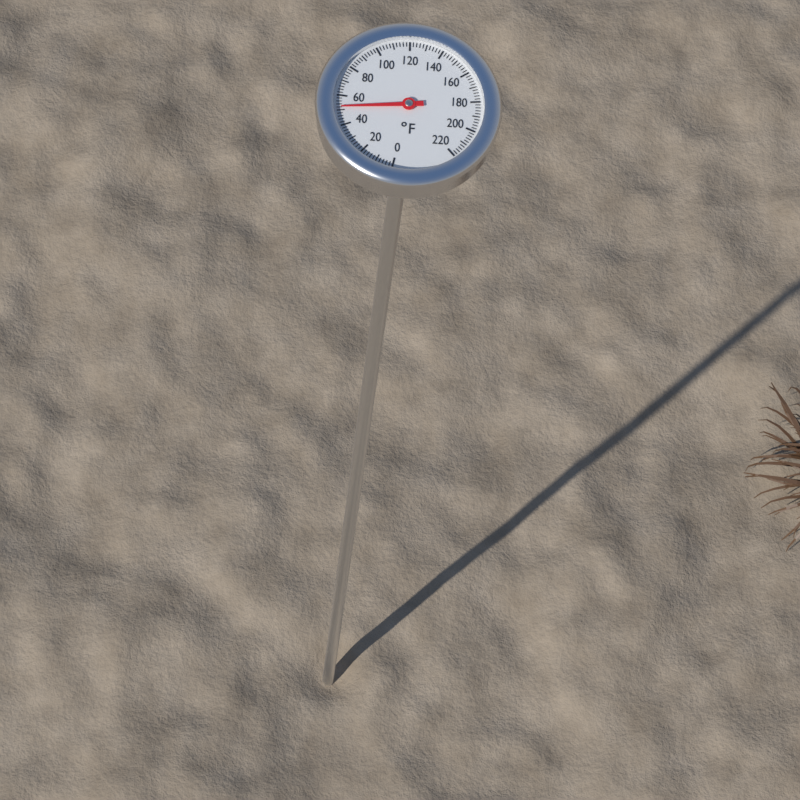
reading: 52 °F
